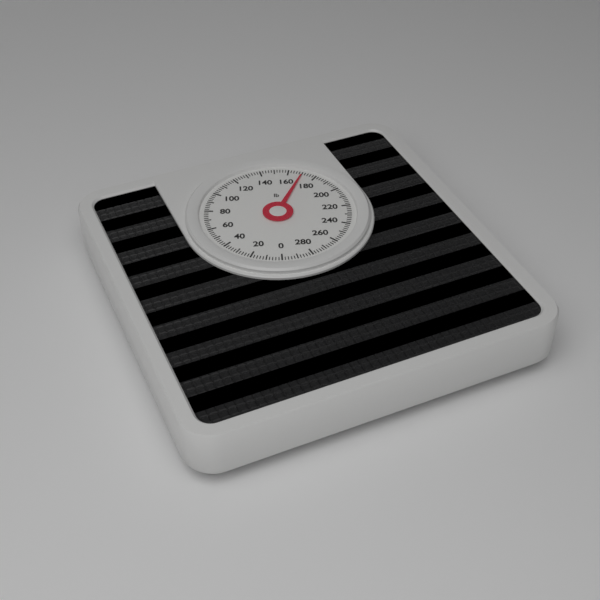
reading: 170 lb
